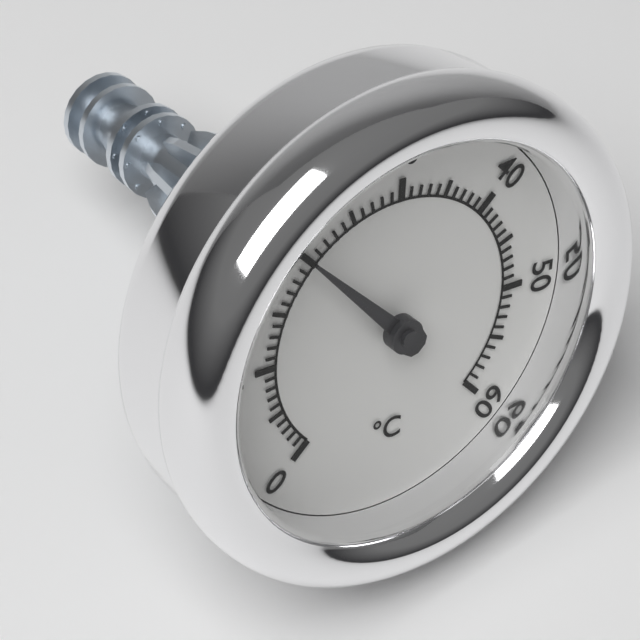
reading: 20 °C
